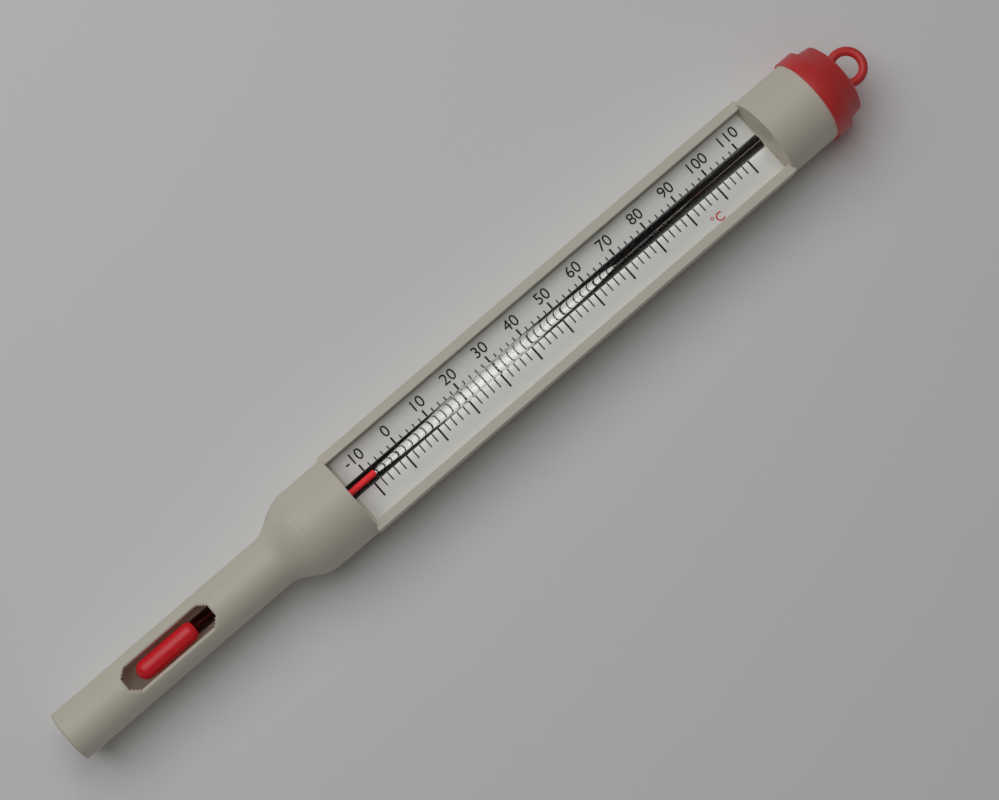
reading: -8 °C
